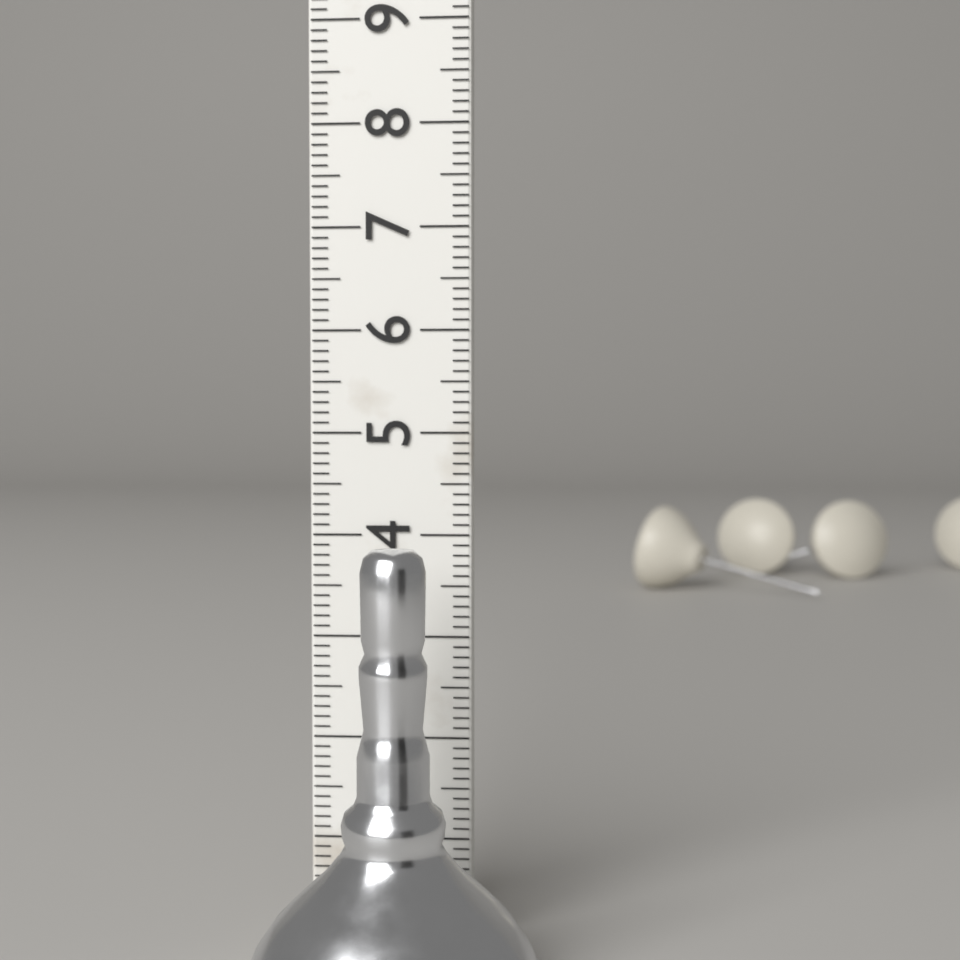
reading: 4.0 cm
